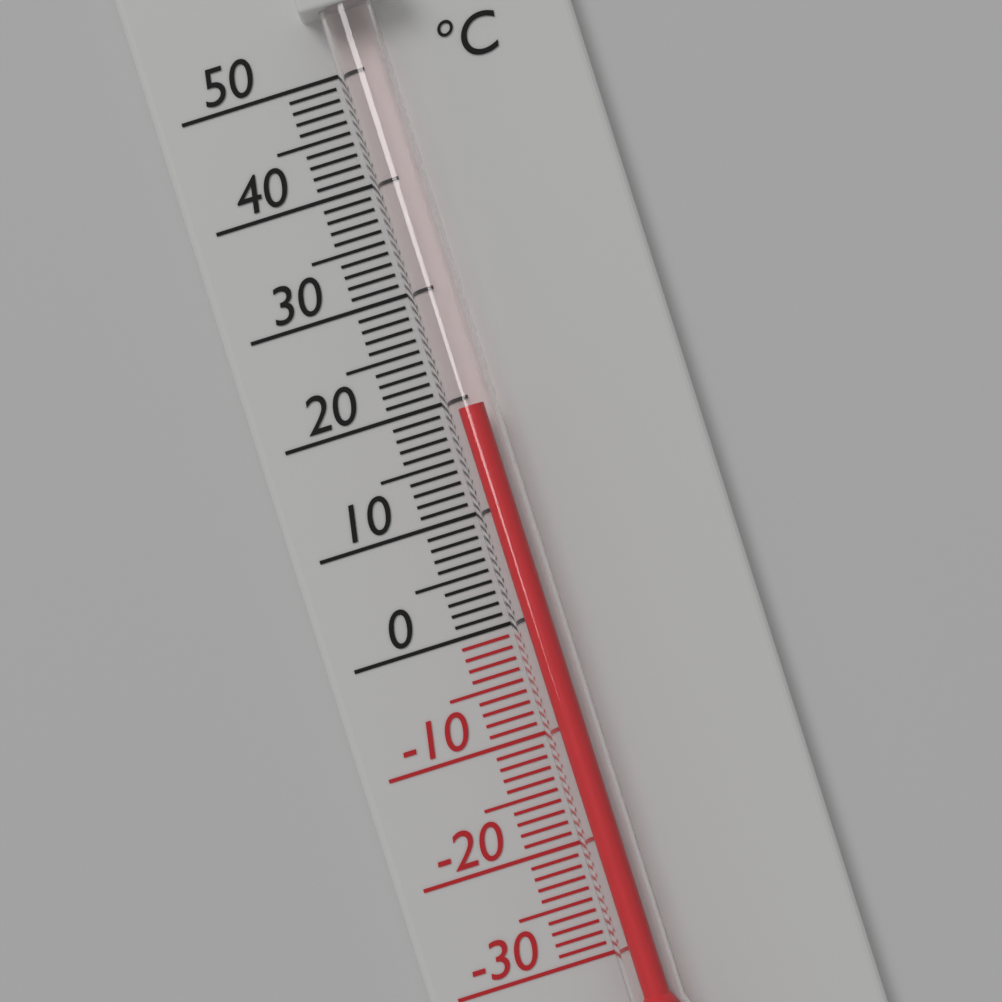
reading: 19 °C
